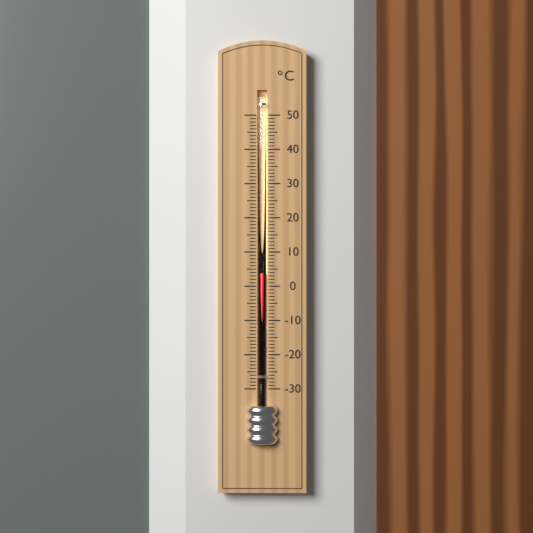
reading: 4 °C
